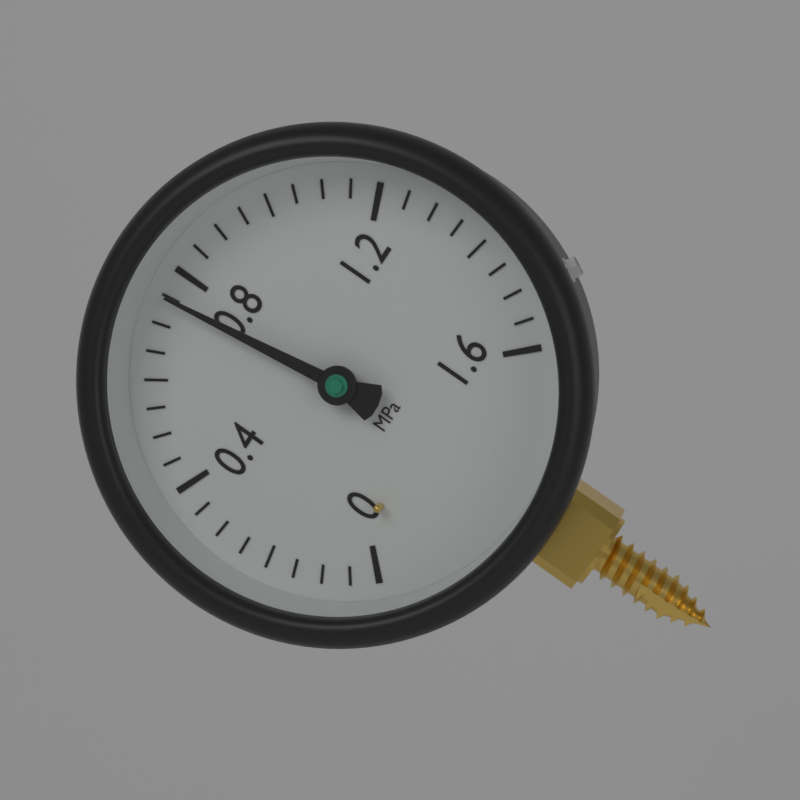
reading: 0.75 MPa
